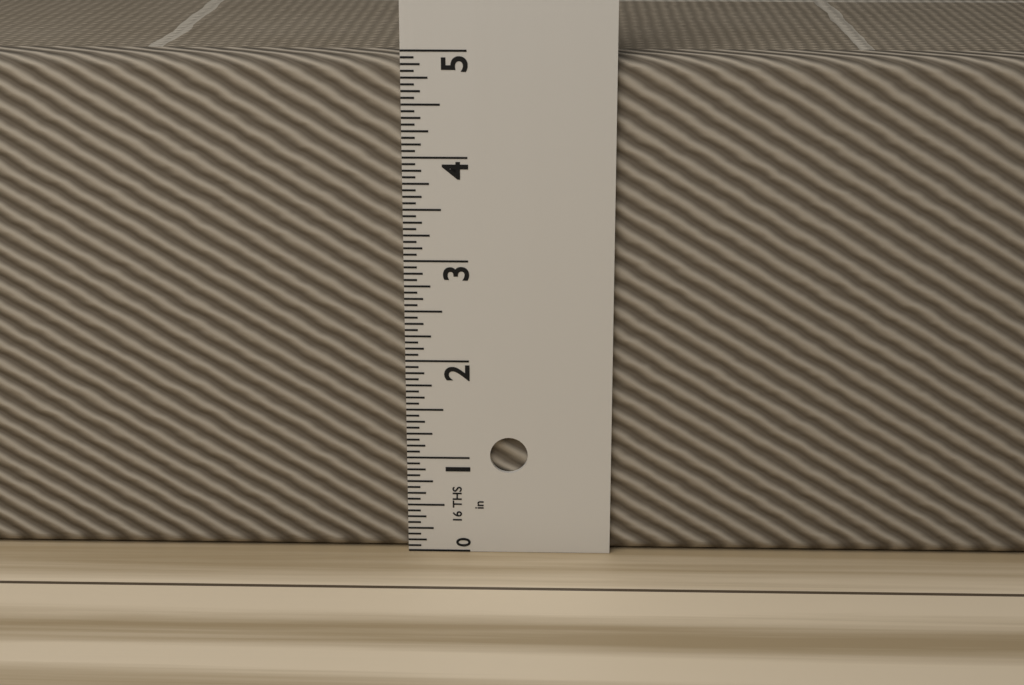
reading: 4.9375 in
